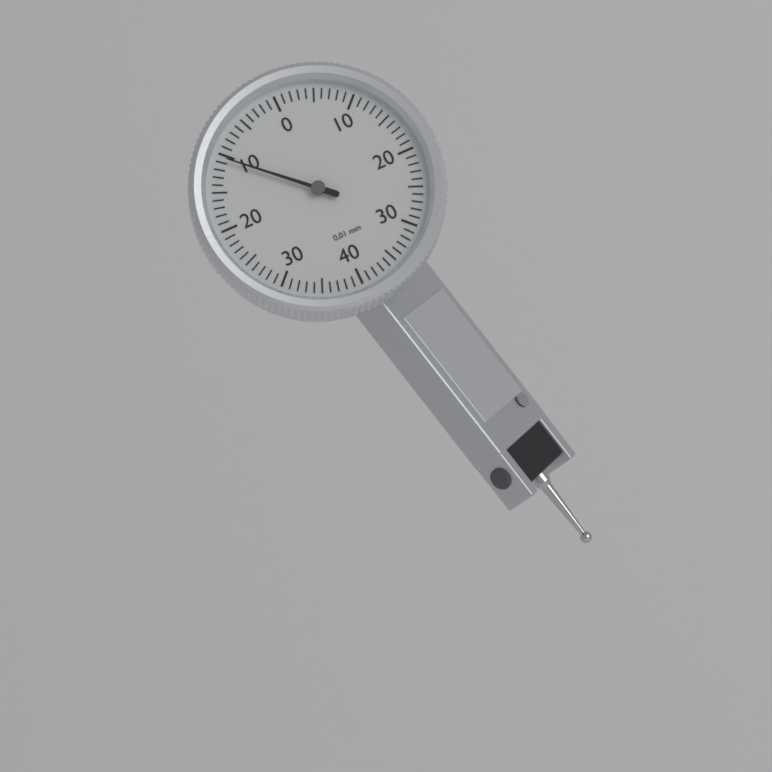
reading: 0.105 mm
